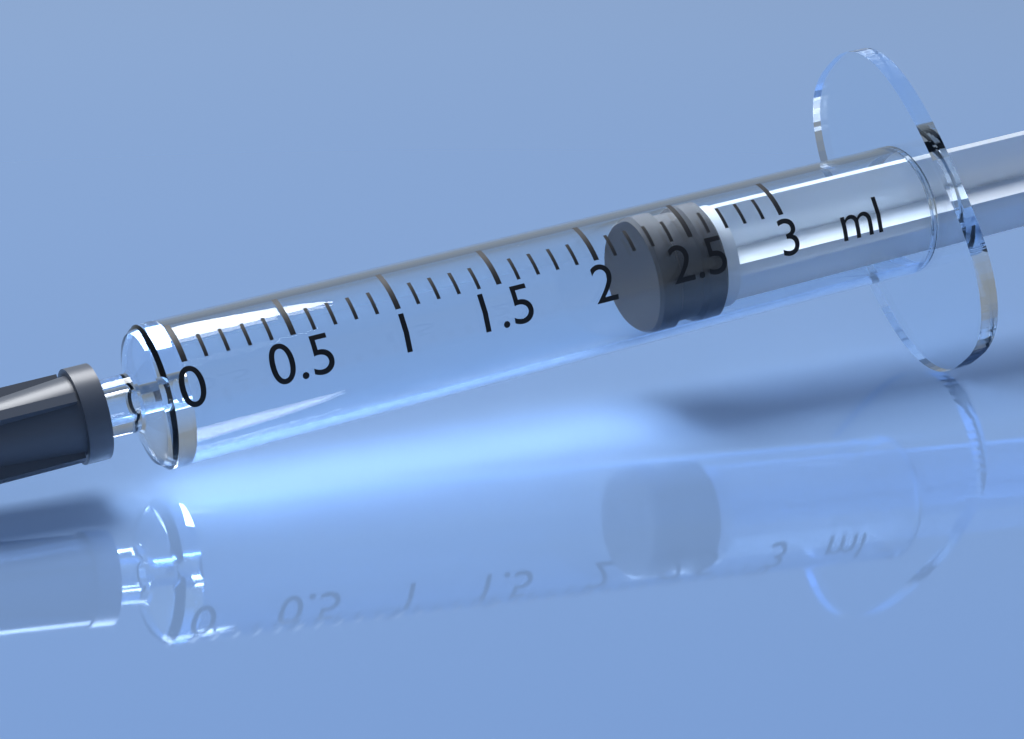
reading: 2.3 ml
